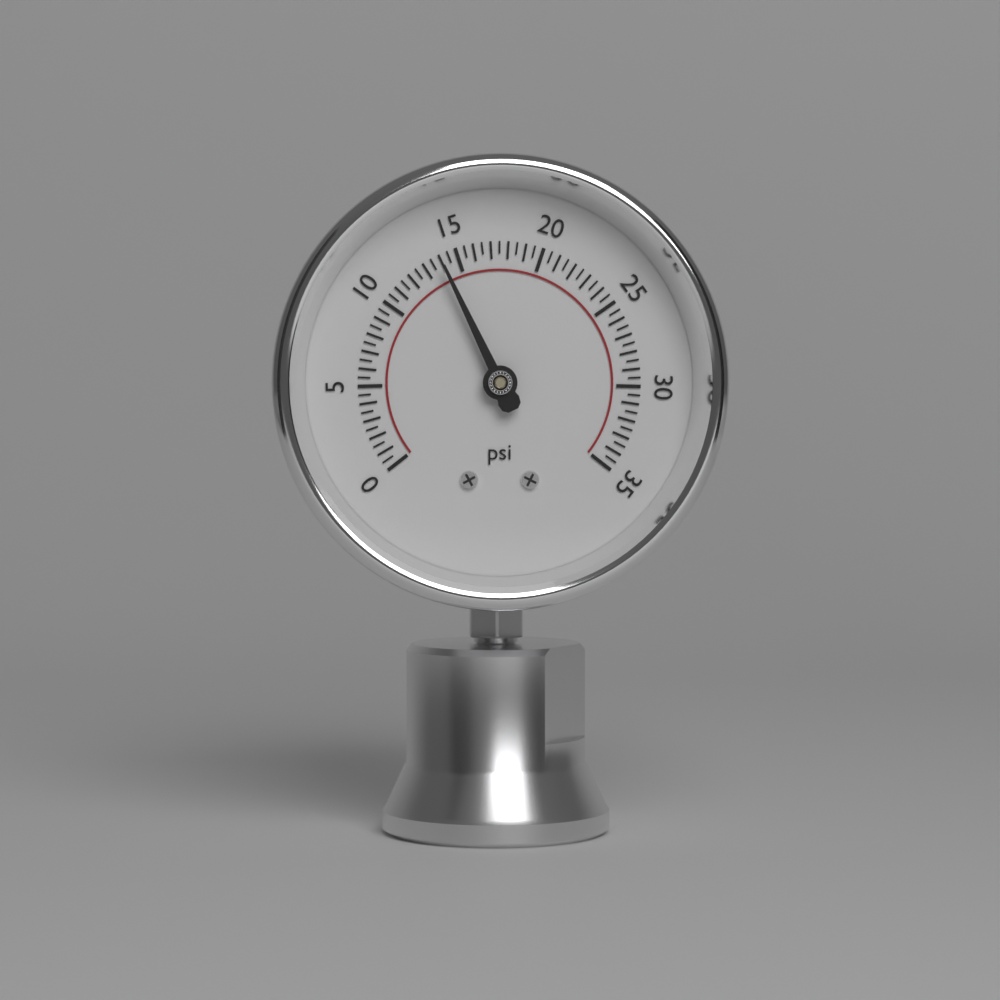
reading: 14.0 psi
